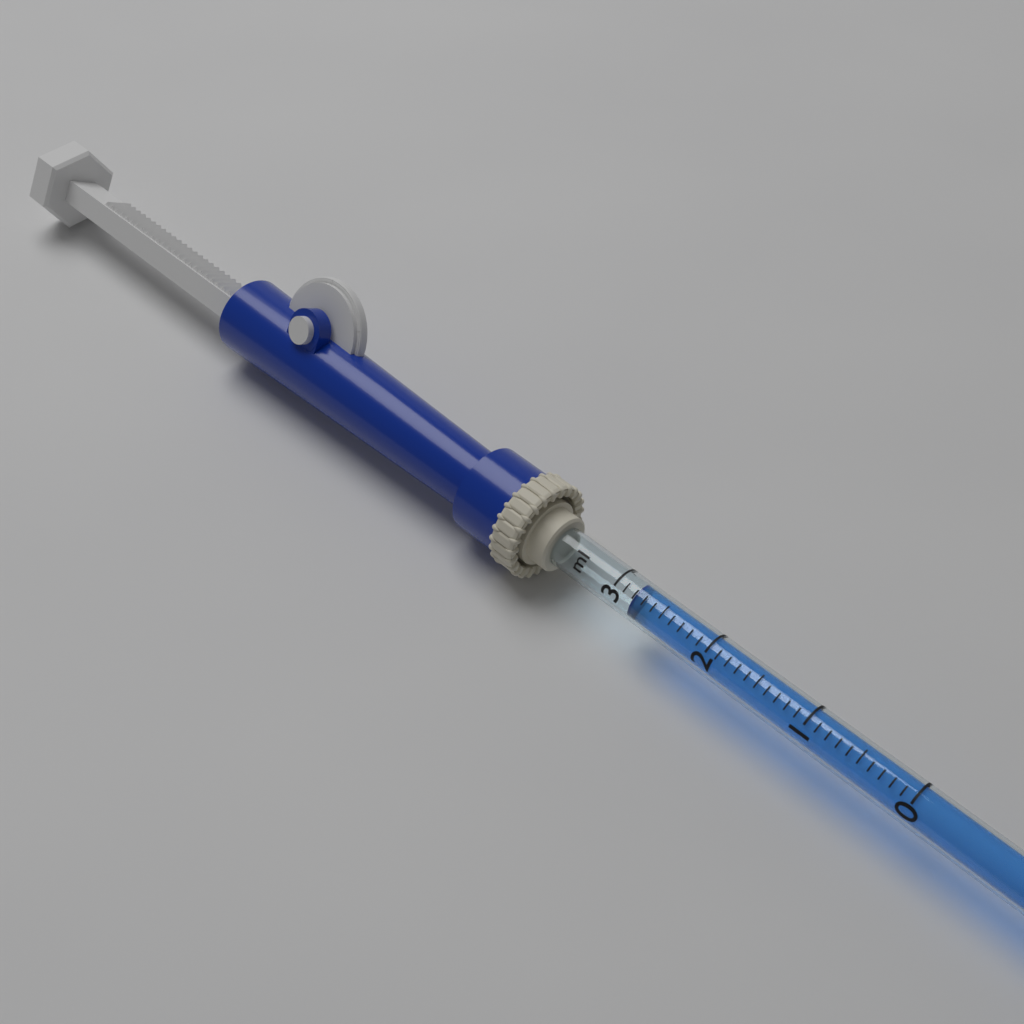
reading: 2.8 ml
